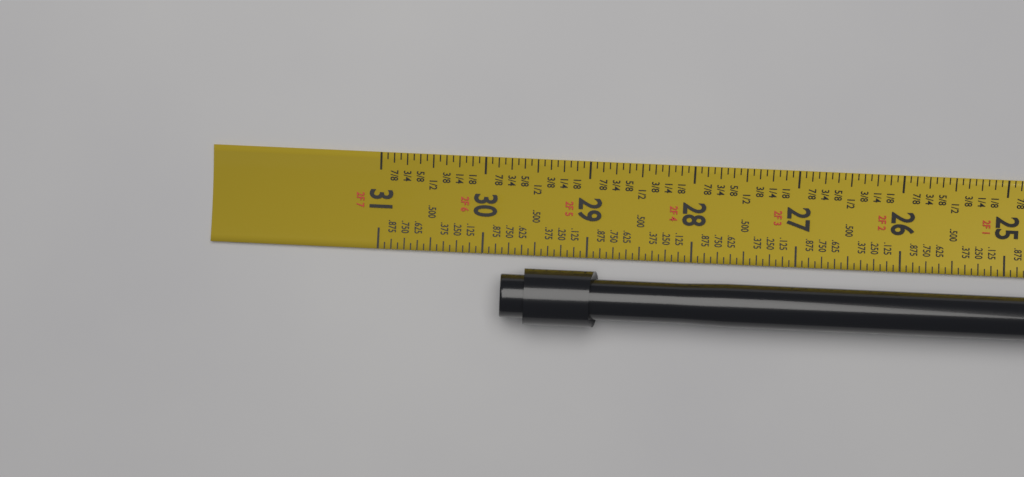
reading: 29.8125 in
